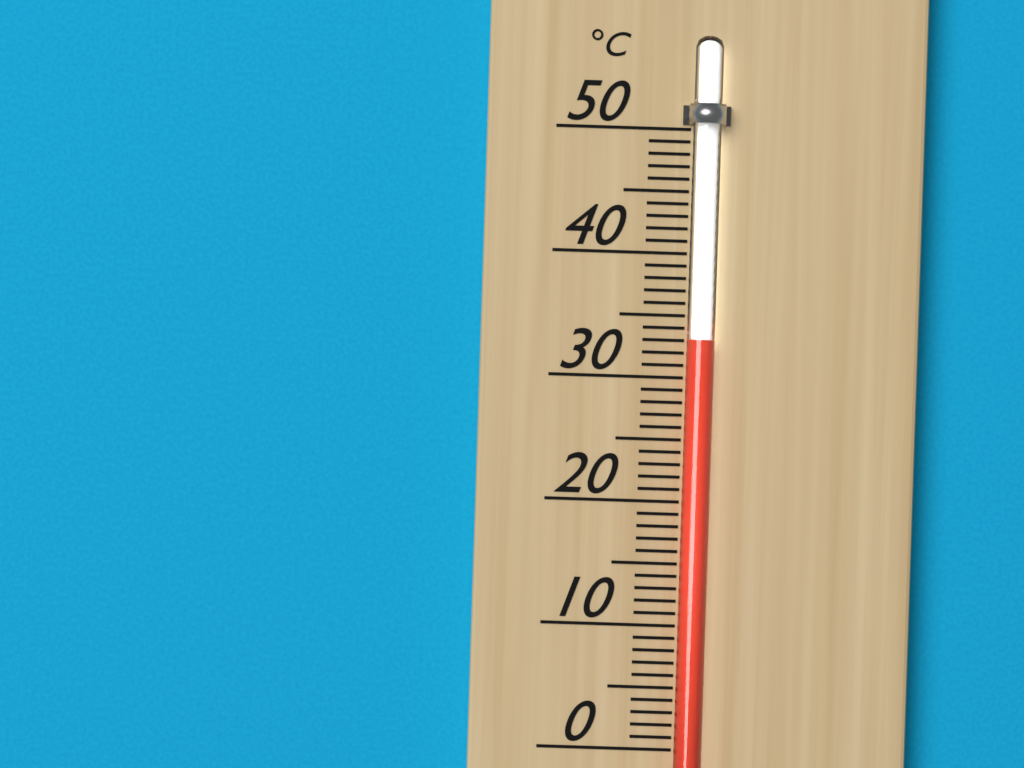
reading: 33 °C
